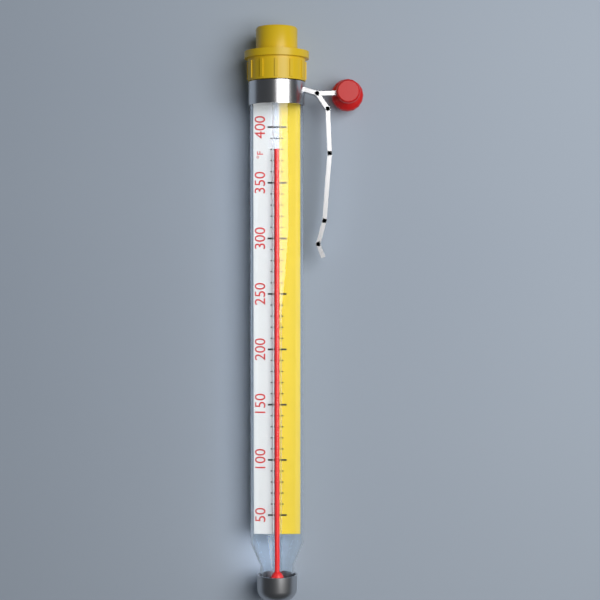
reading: 380 °F
